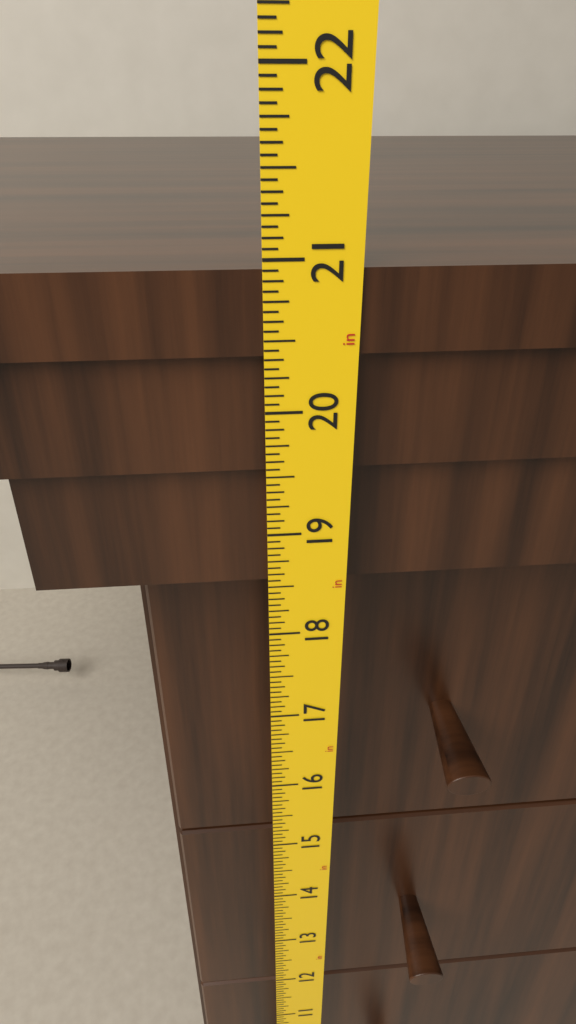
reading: 20.9375 in
